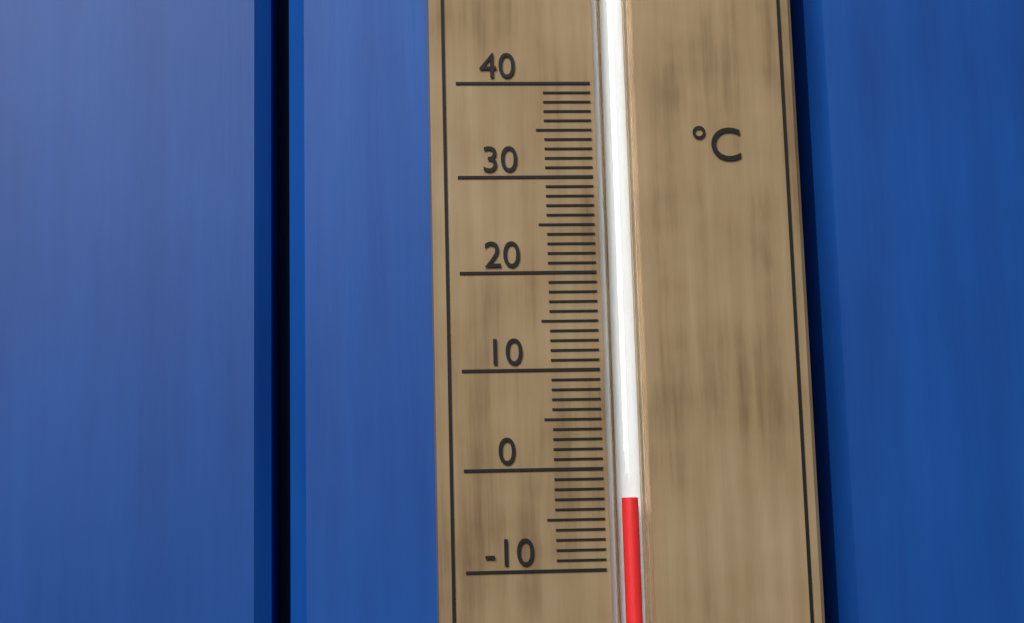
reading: -3 °C
